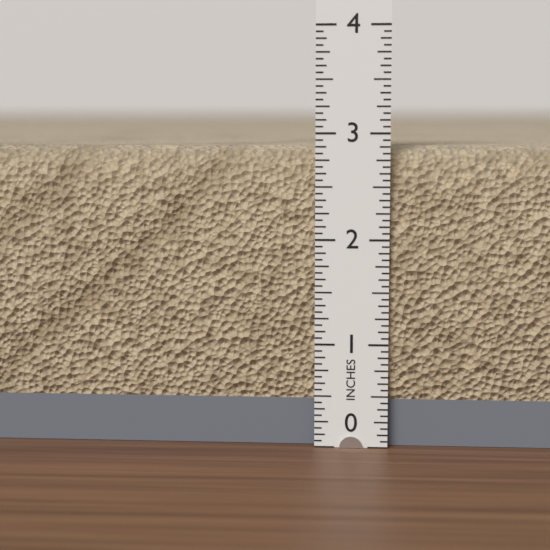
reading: 2.8750 in
